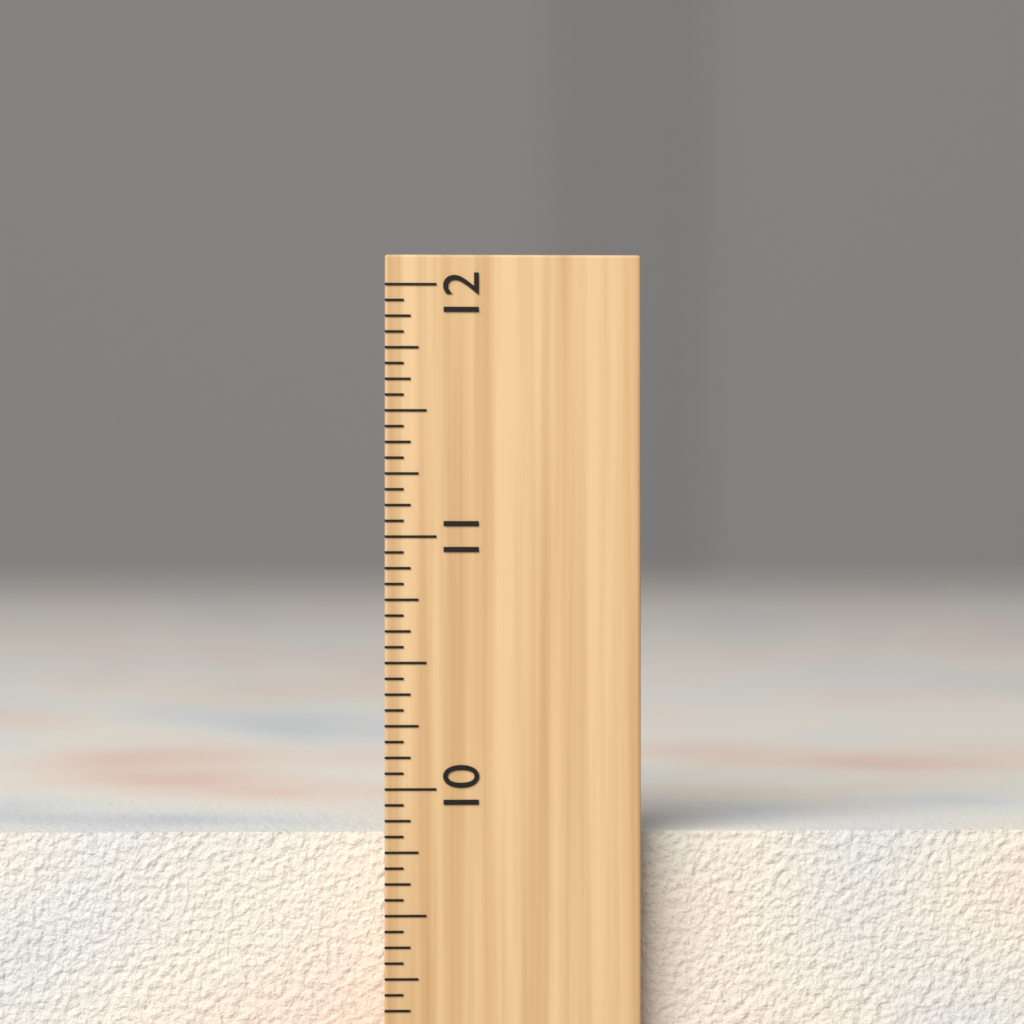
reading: 9.8125 inch
